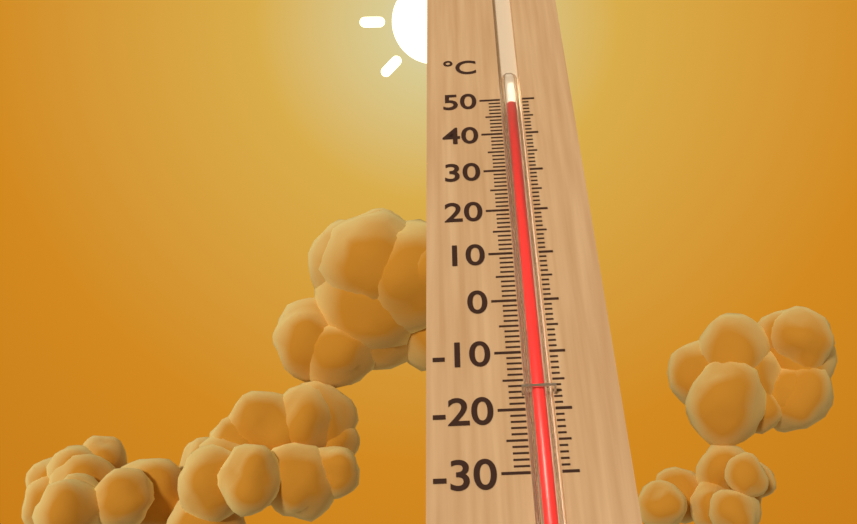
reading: 48 °C
